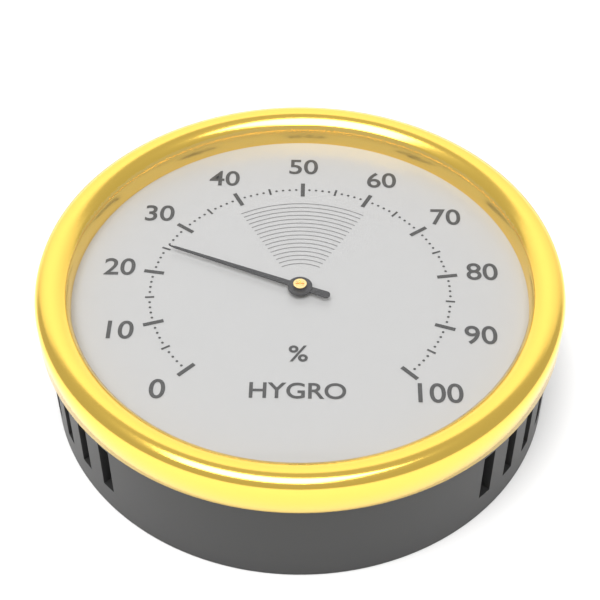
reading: 25 %
